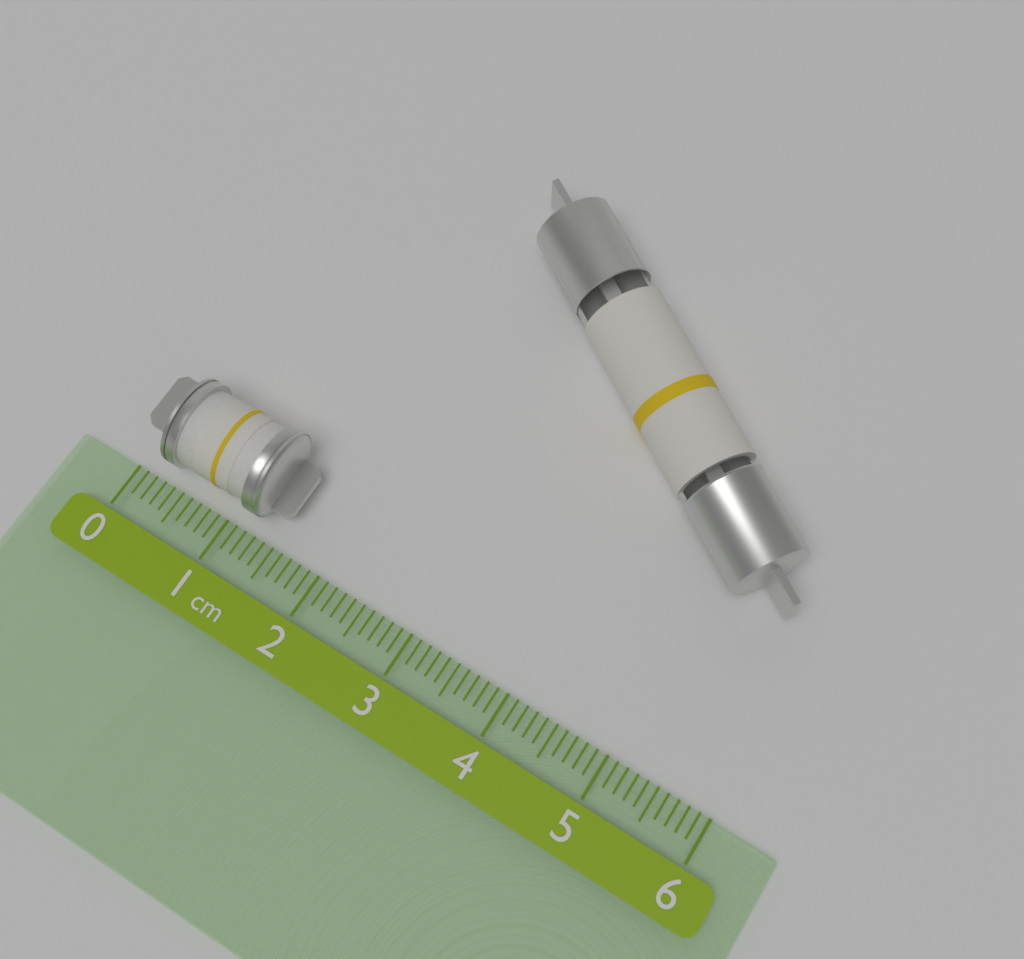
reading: 1.5 cm
